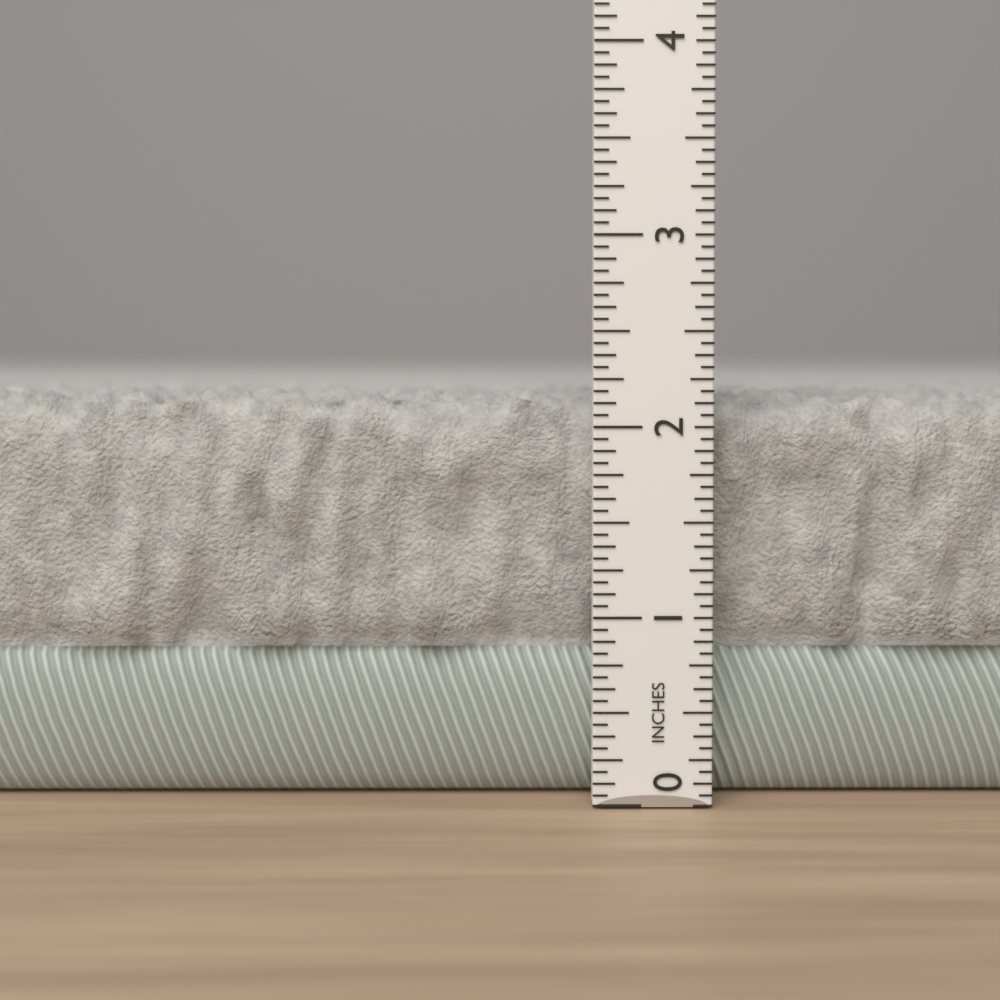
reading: 2.1875 in
